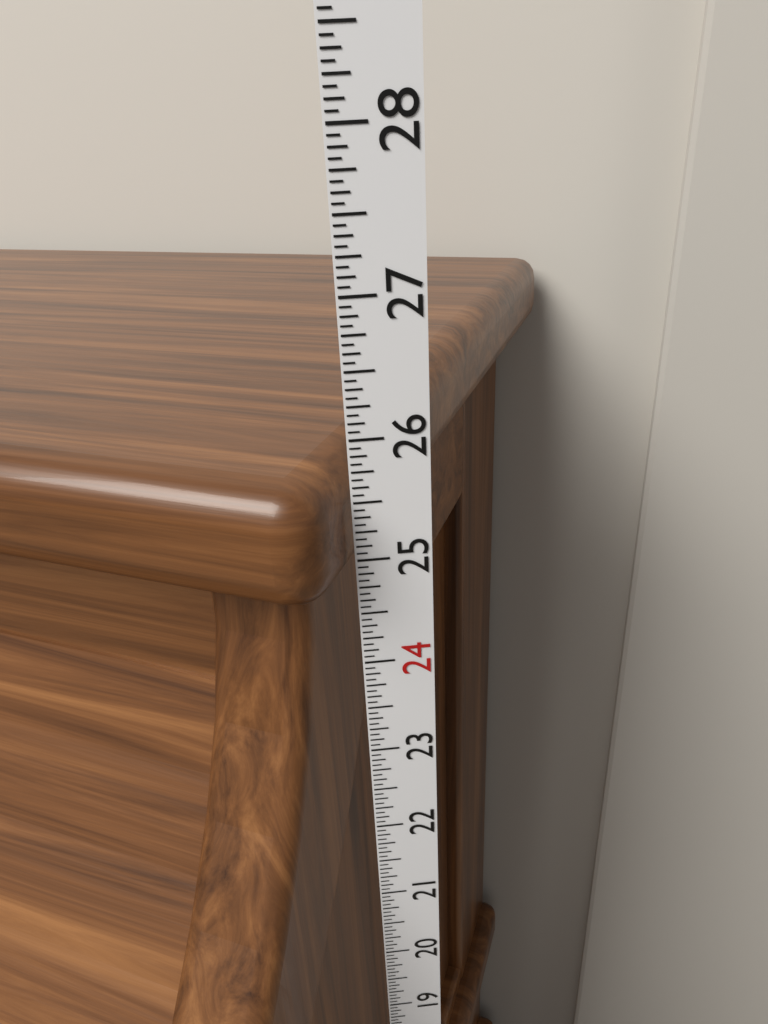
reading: 25.8125 in
